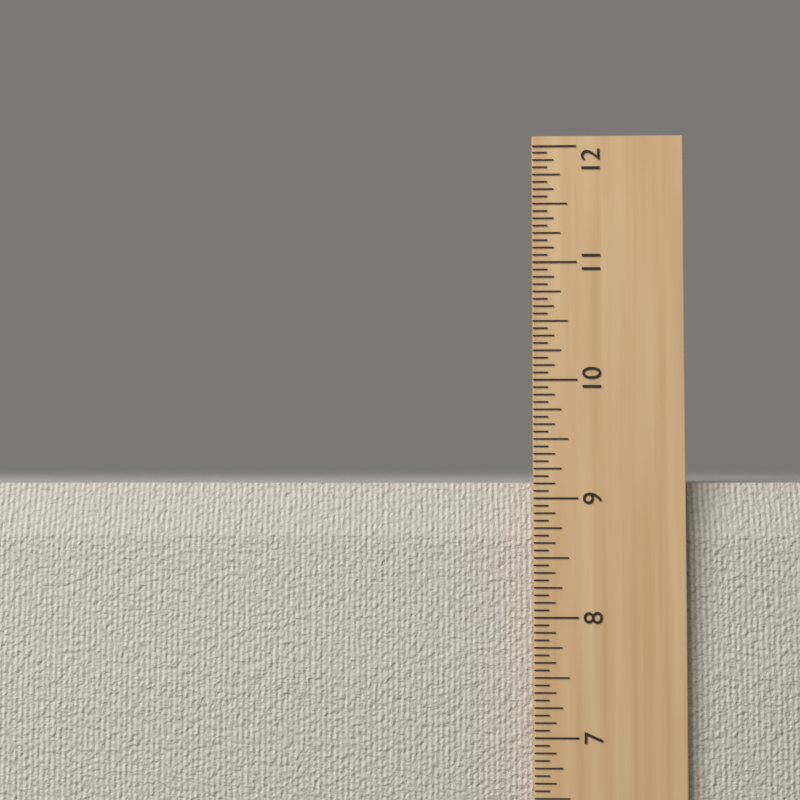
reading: 9.1250 in
